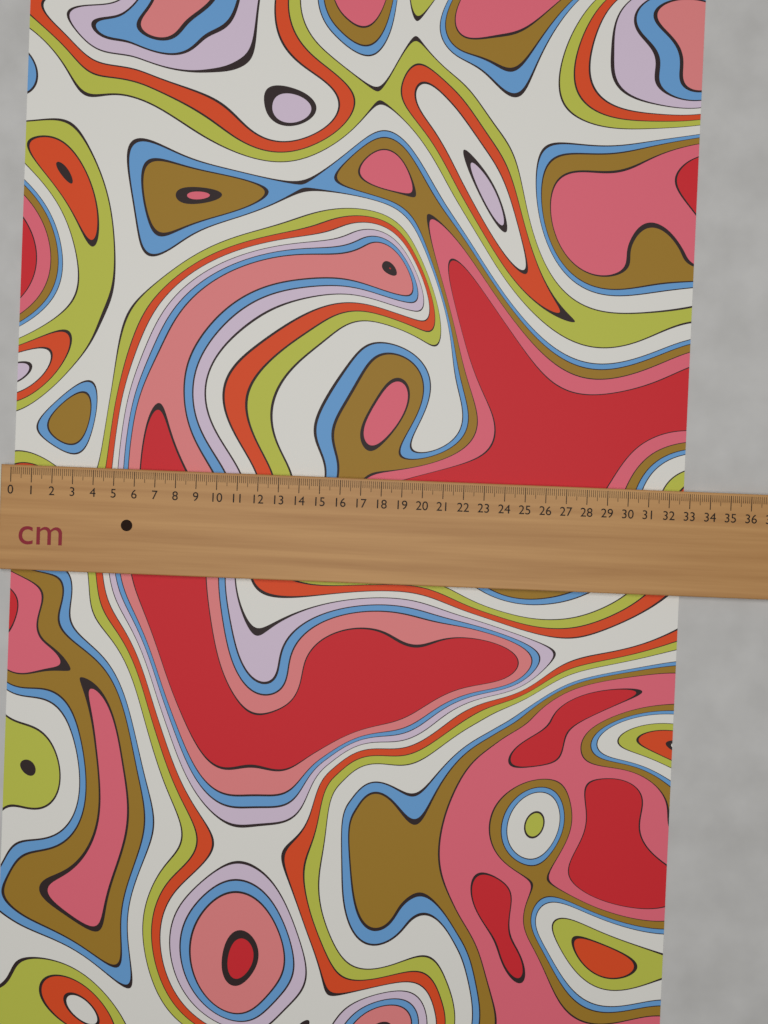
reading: 32.8 cm
